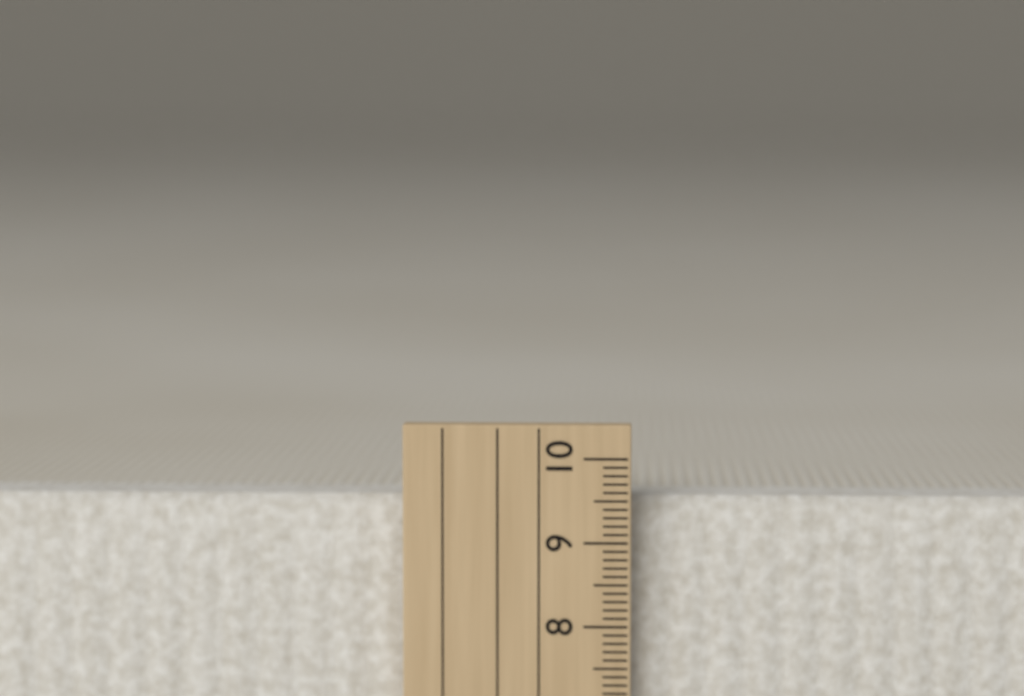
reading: 9.5 cm
